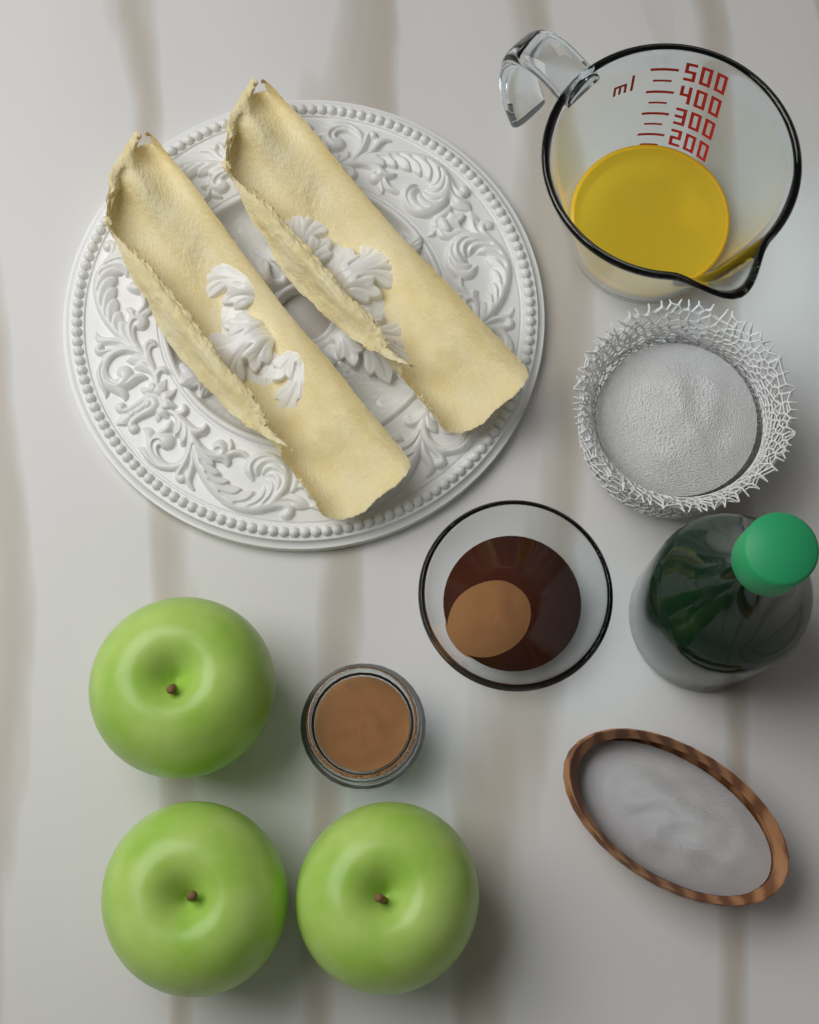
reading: 150 ml
